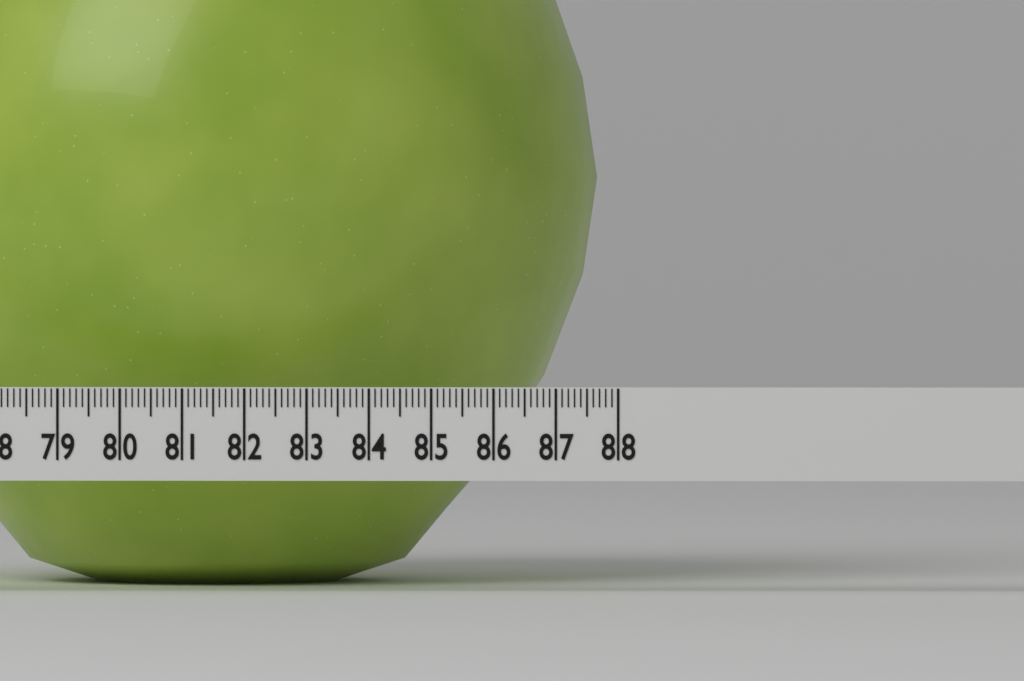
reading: 87.5 (no unit)
